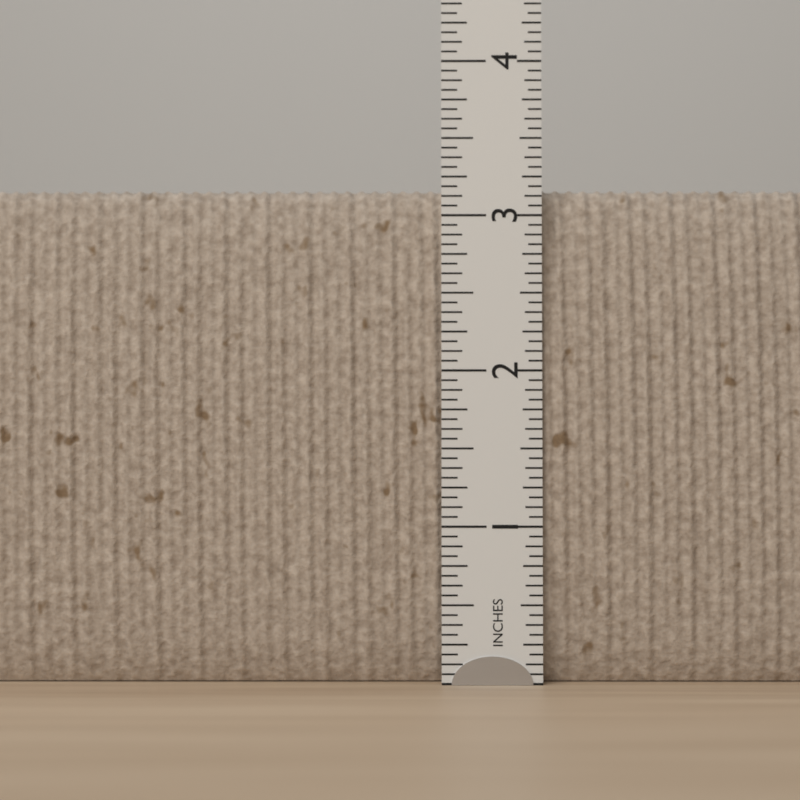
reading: 3.1875 in
